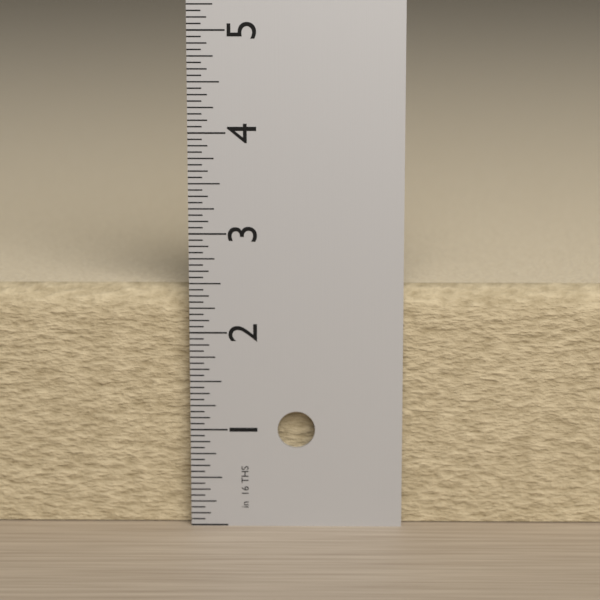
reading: 2.4375 in
